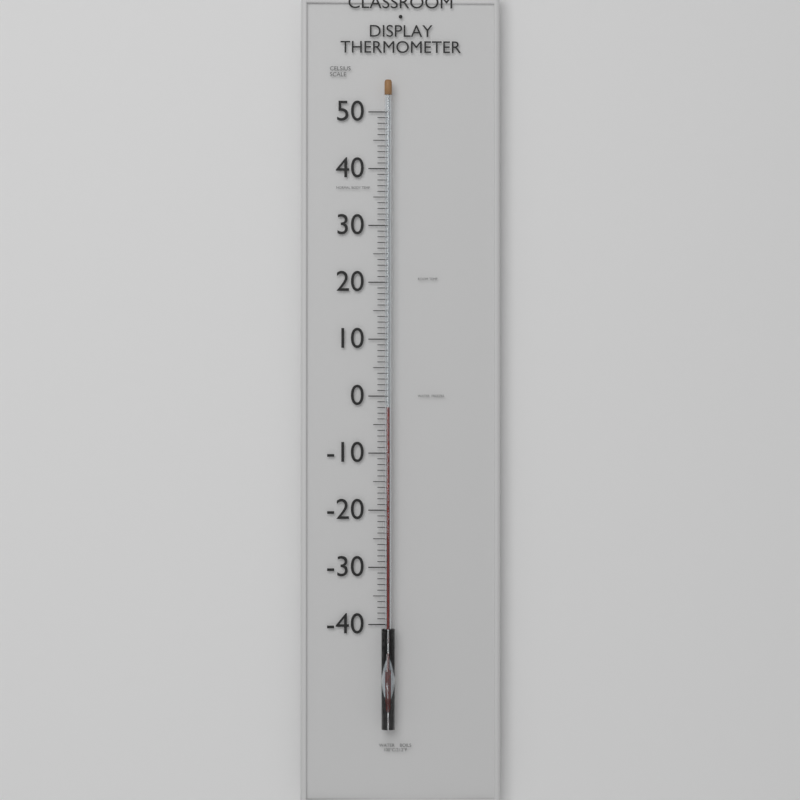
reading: -2 °C
